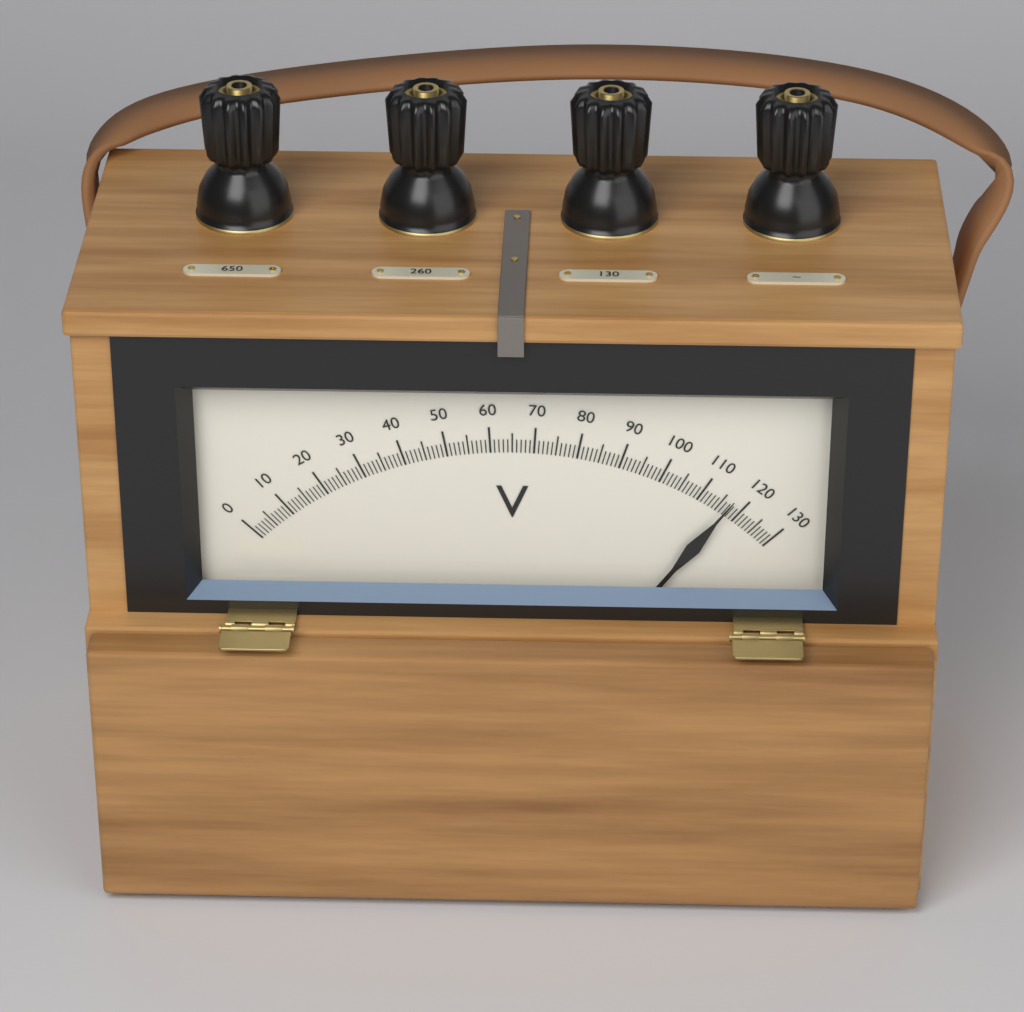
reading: 117 V
